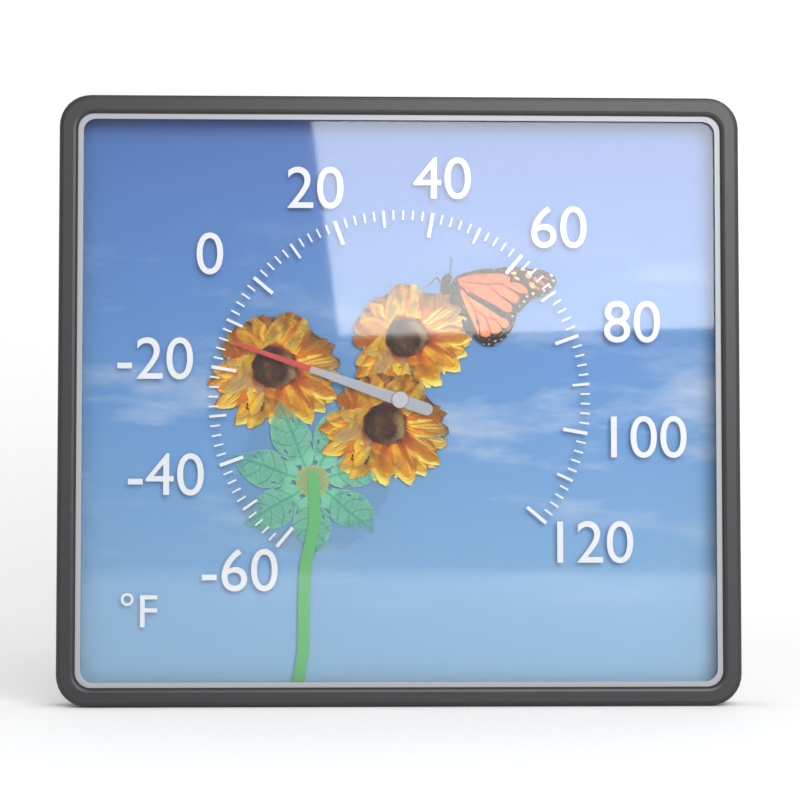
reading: -14 °F
